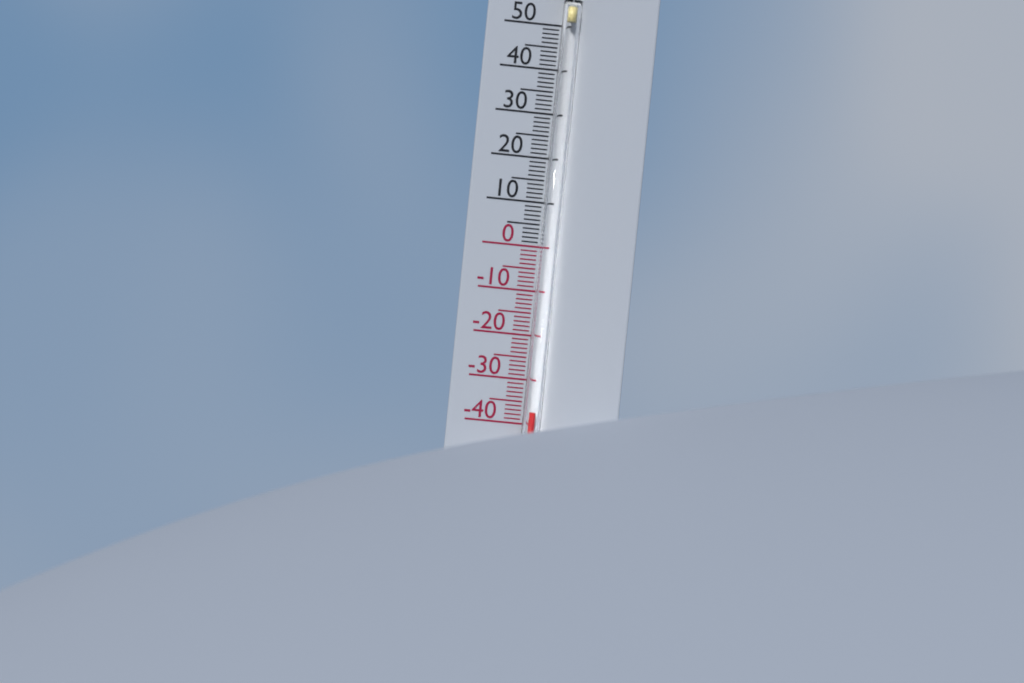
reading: -37 °C
